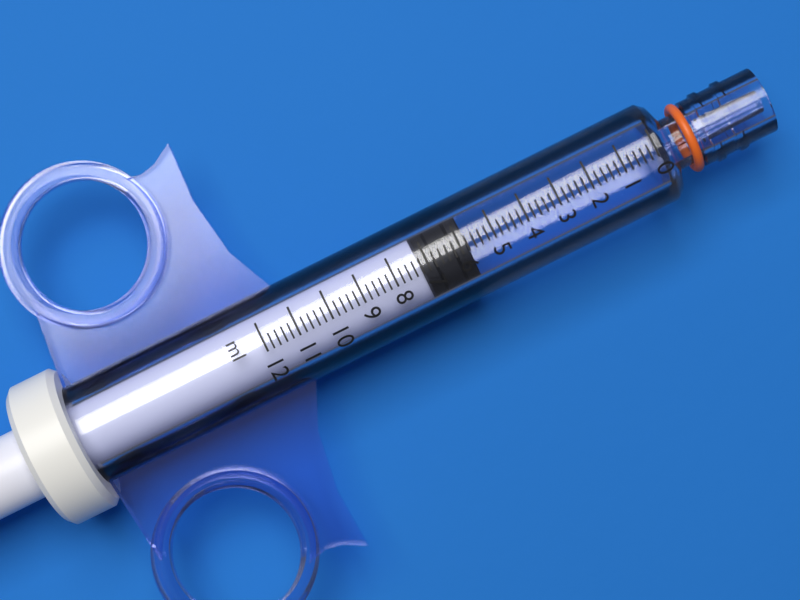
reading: 5.8 ml
